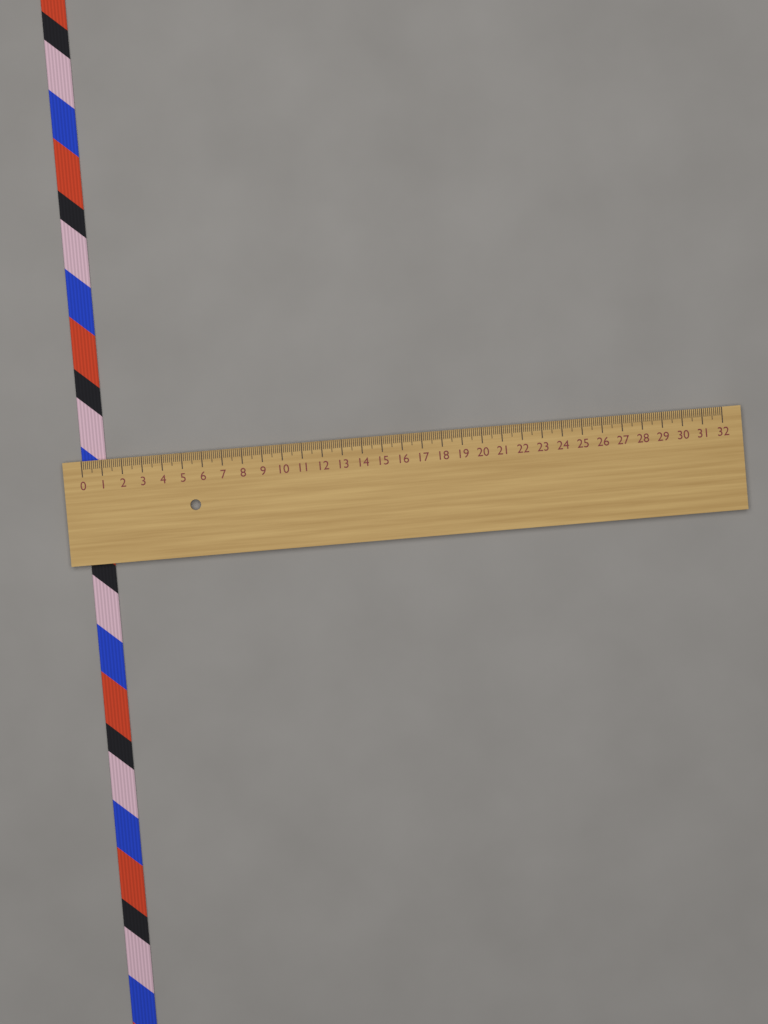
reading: 1.2 (no unit)
